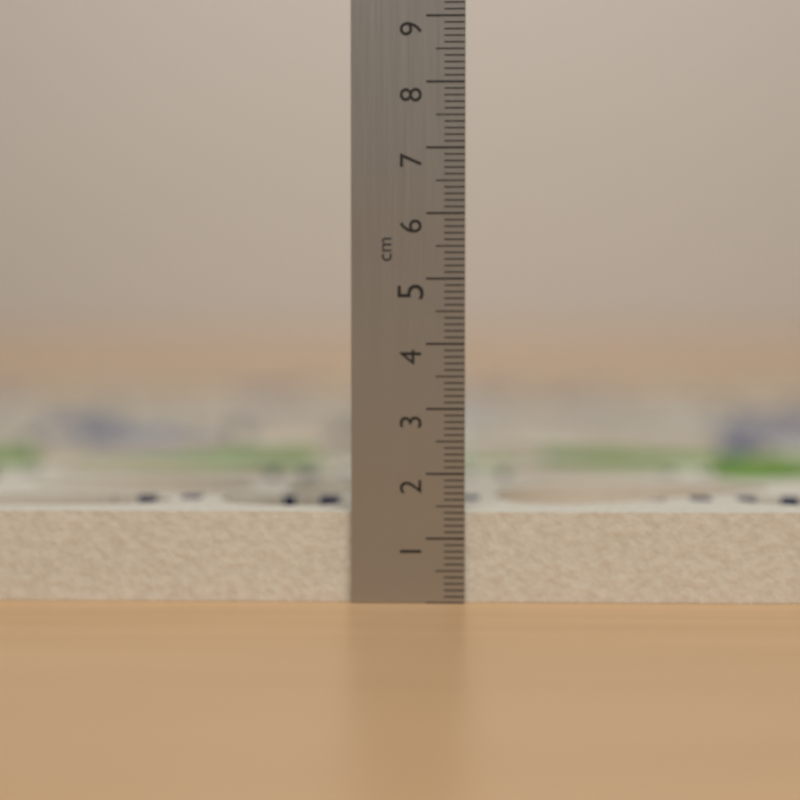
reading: 1.4 cm
